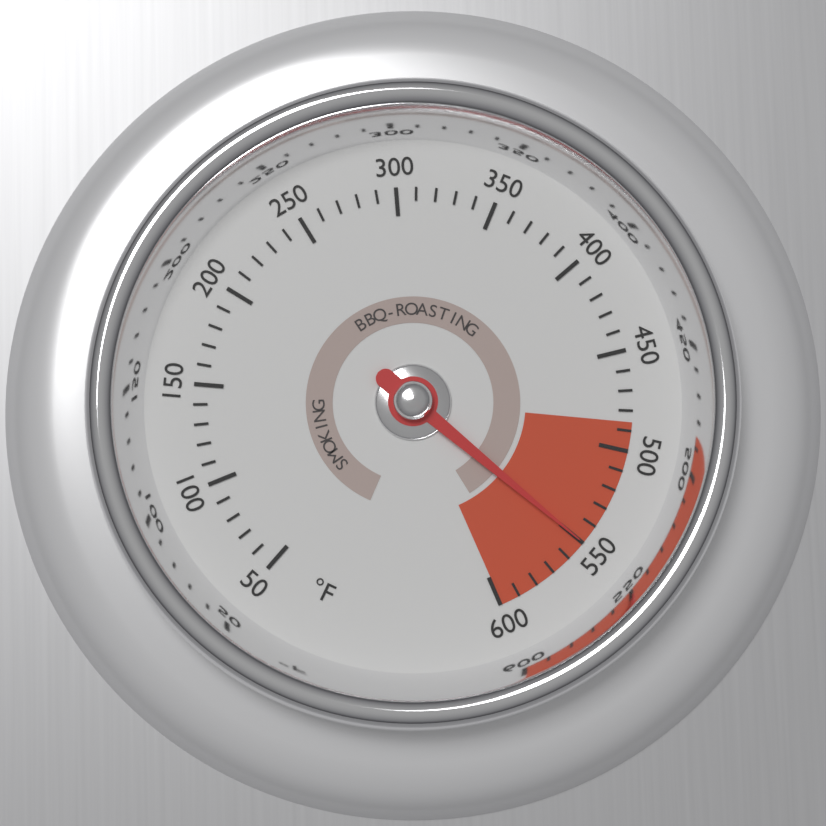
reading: 550 °F
